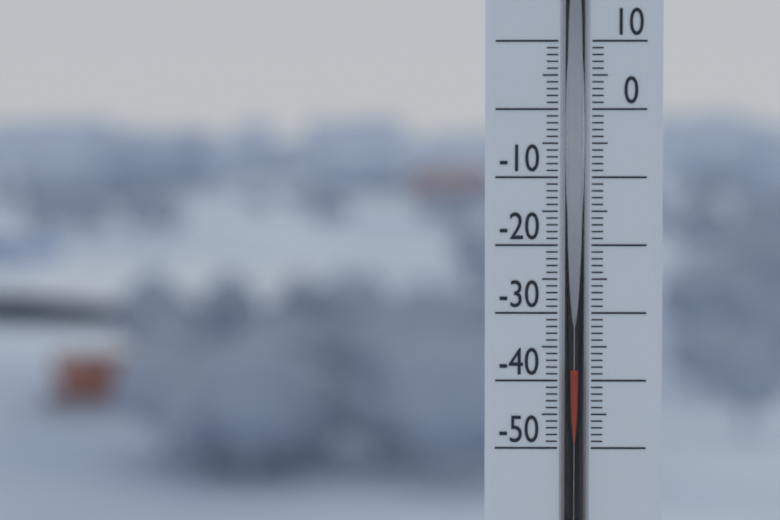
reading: -38 (no unit)
